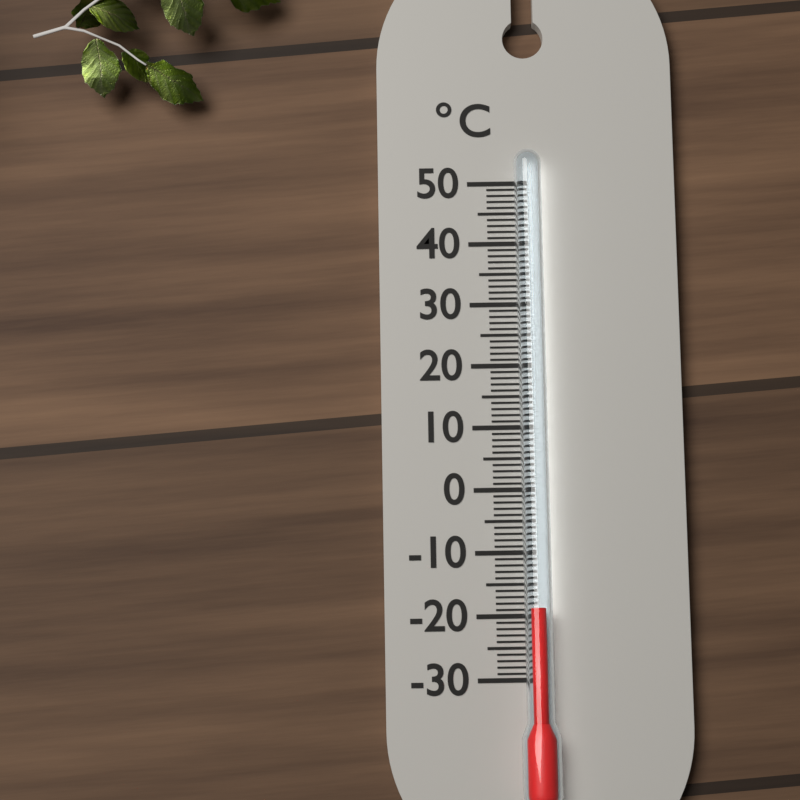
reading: -19 °C
